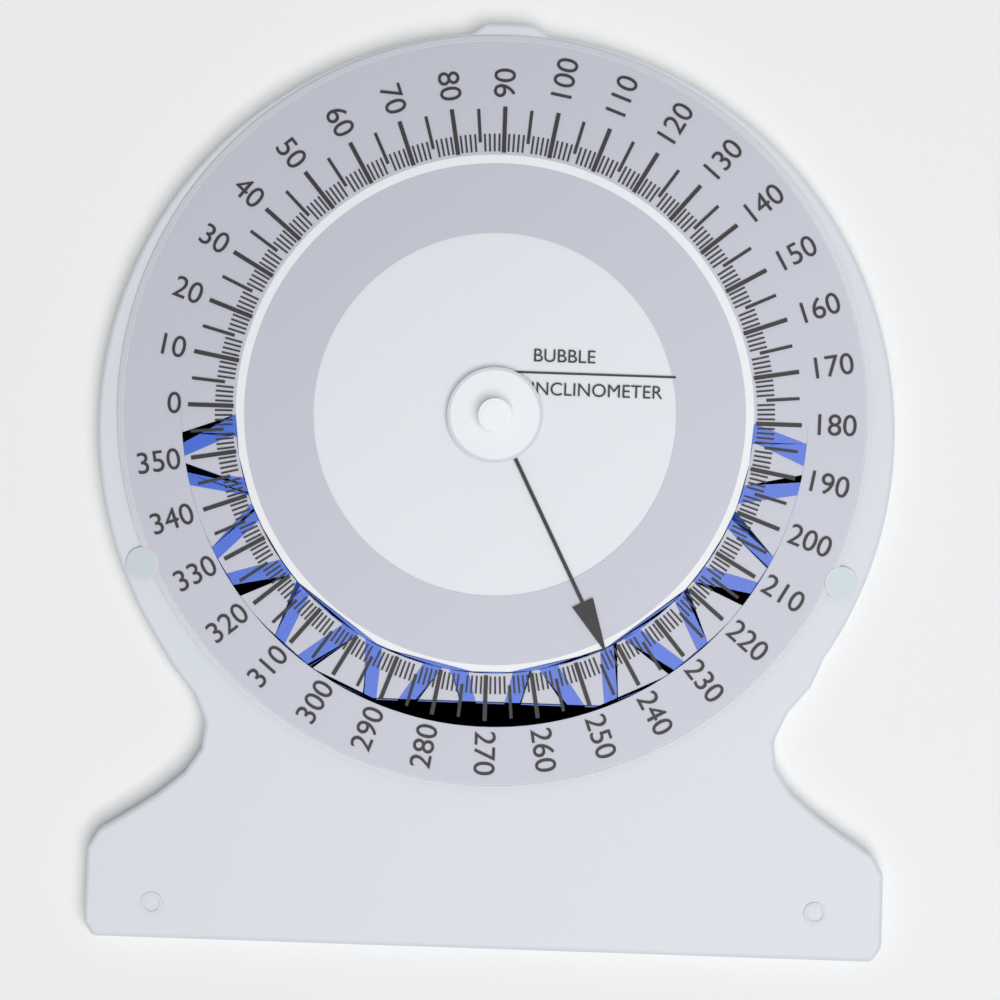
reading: 243 (no unit)
